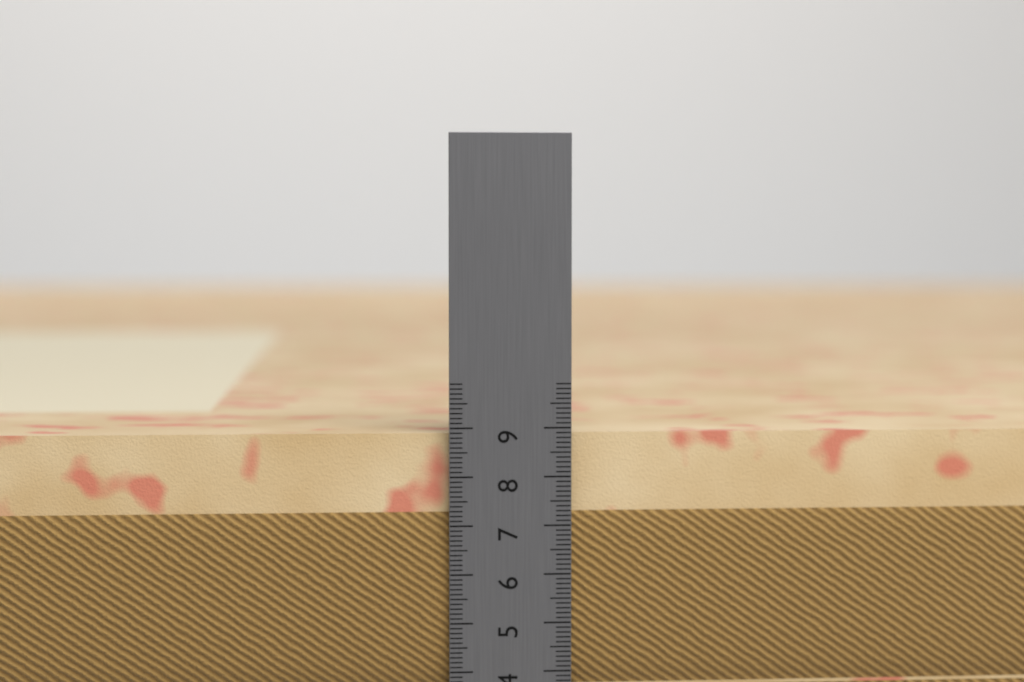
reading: 8.9 cm
